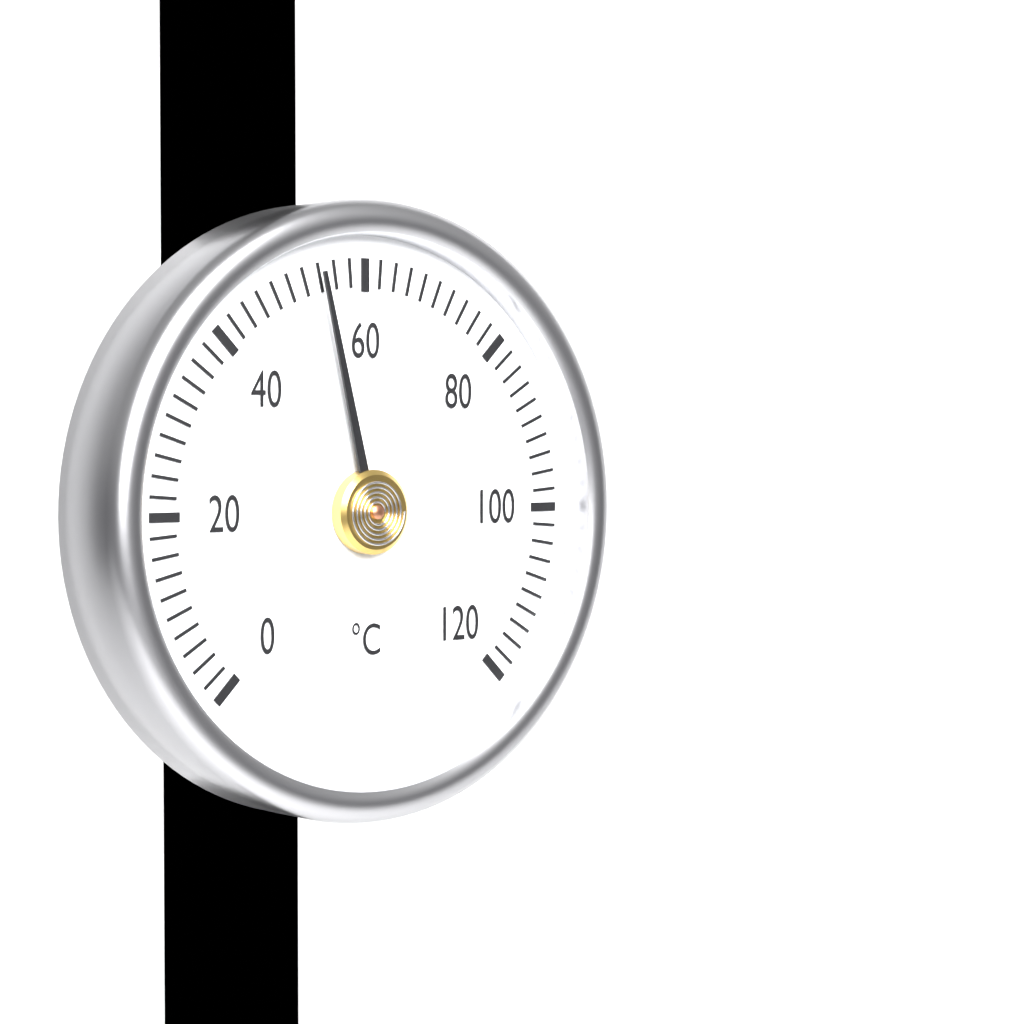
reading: 54 °C
